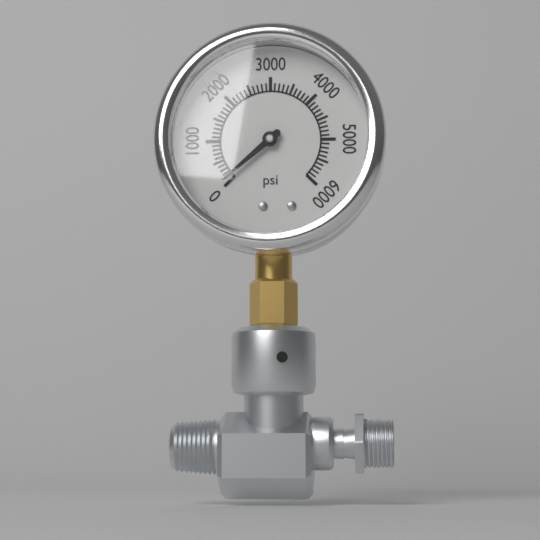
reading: 100 psi
